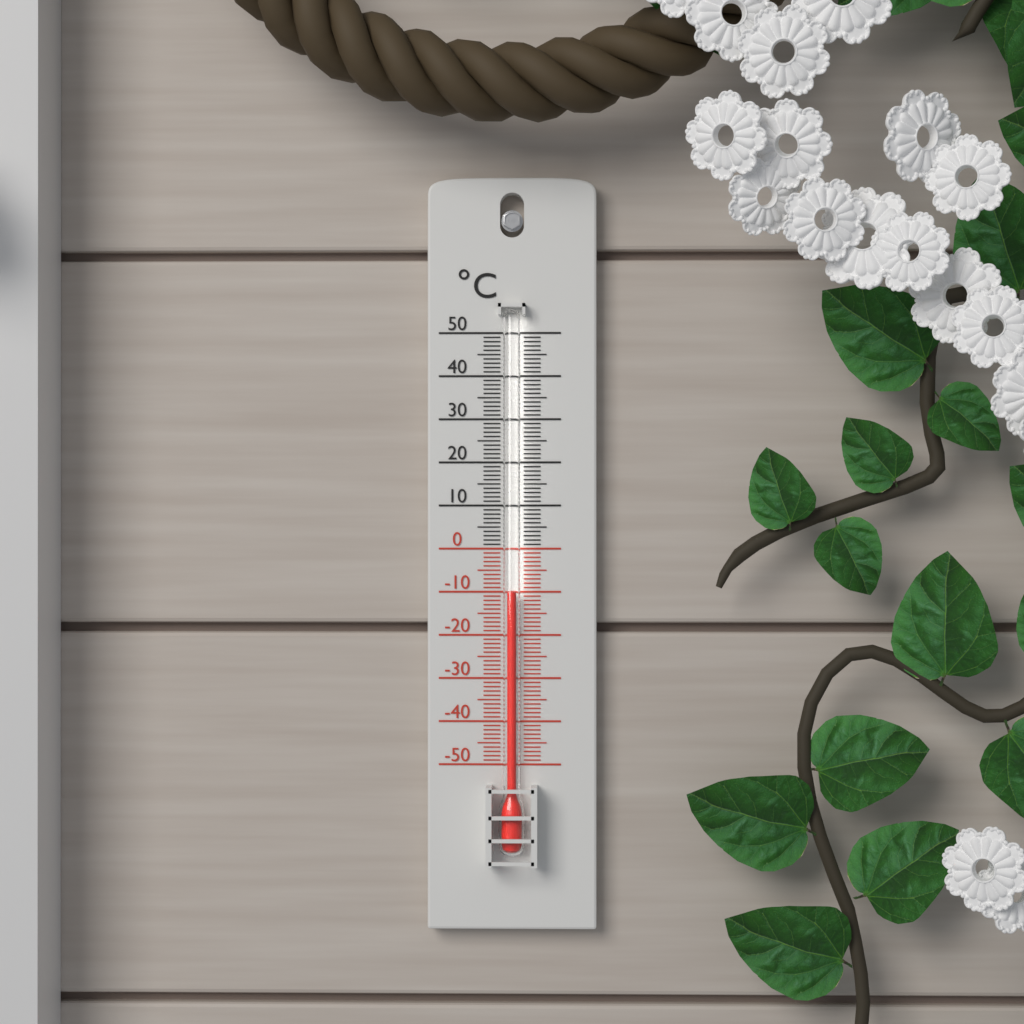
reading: -10 °C
